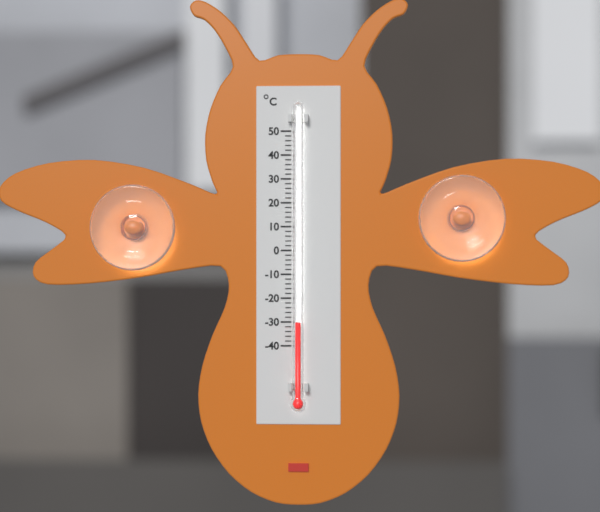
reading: -30 °C
